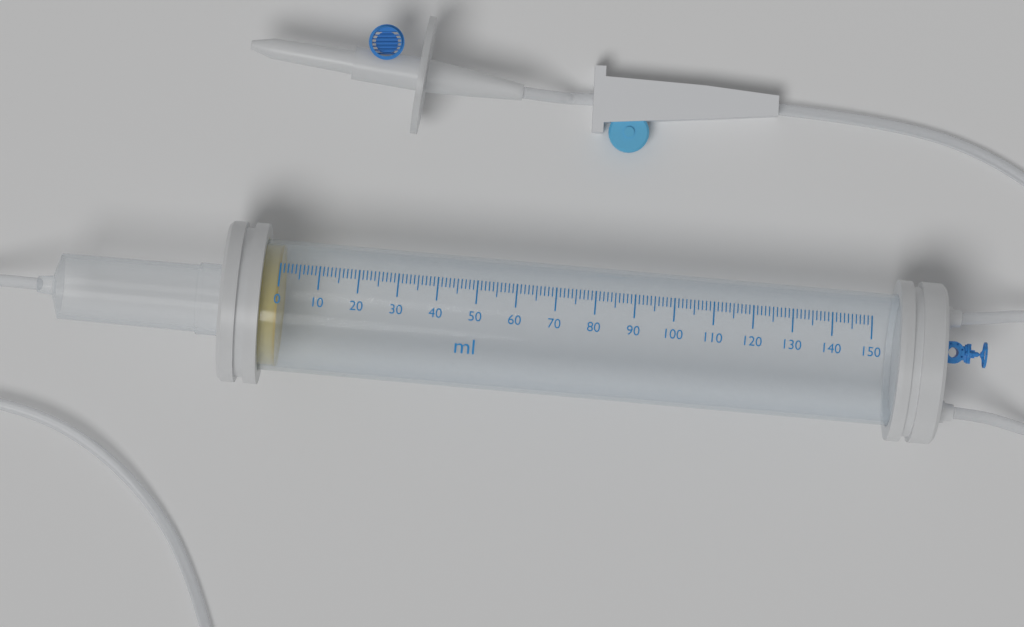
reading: 0 ml
